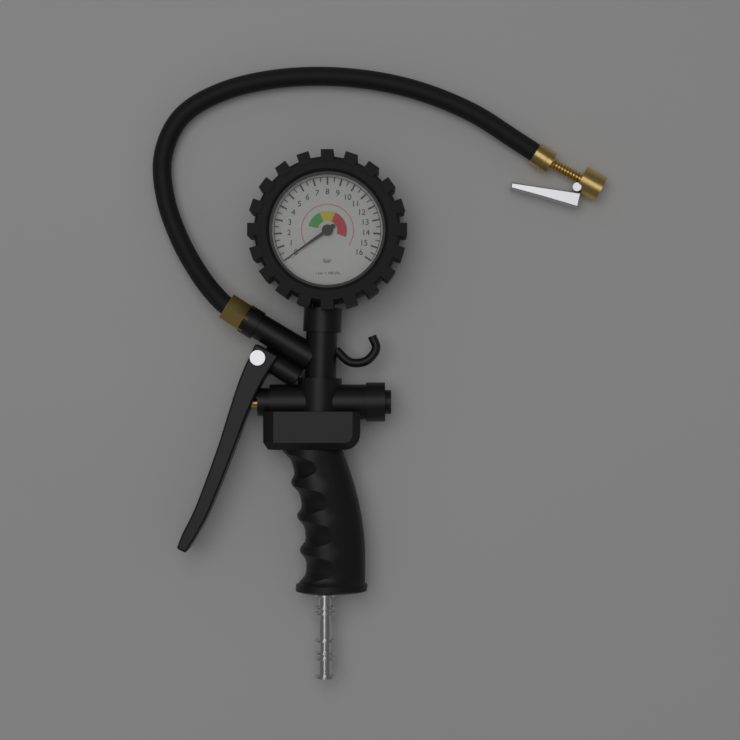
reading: 0.0 bar
